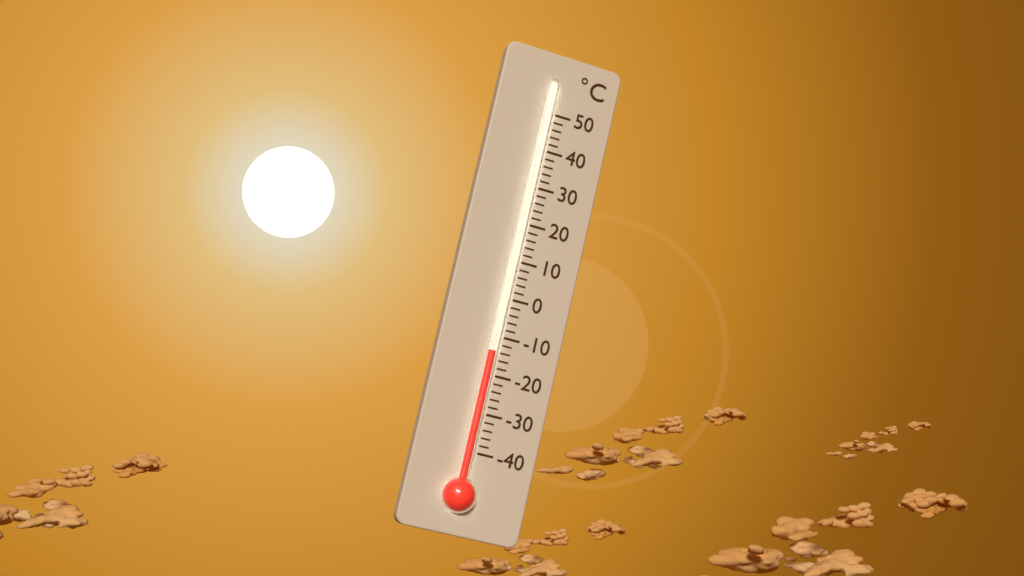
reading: -14 °C
